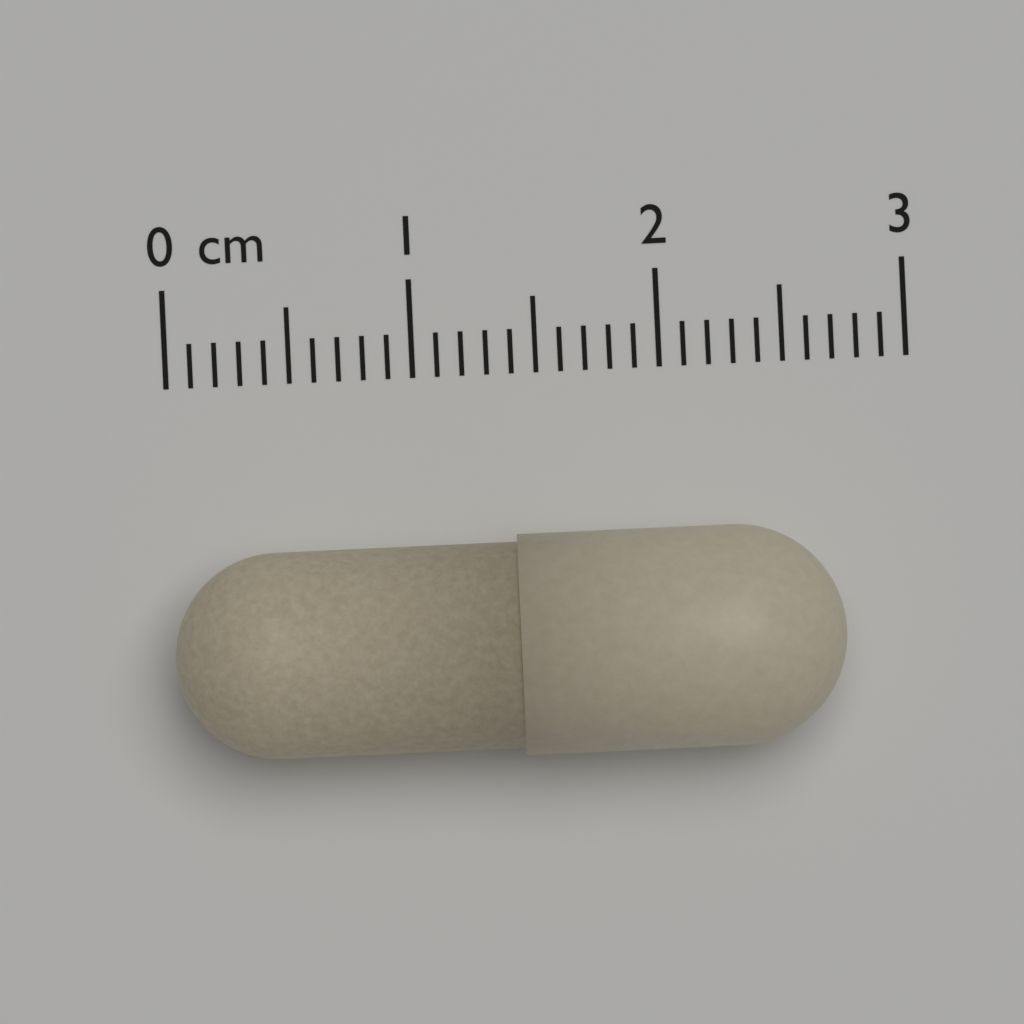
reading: 2.7 cm
